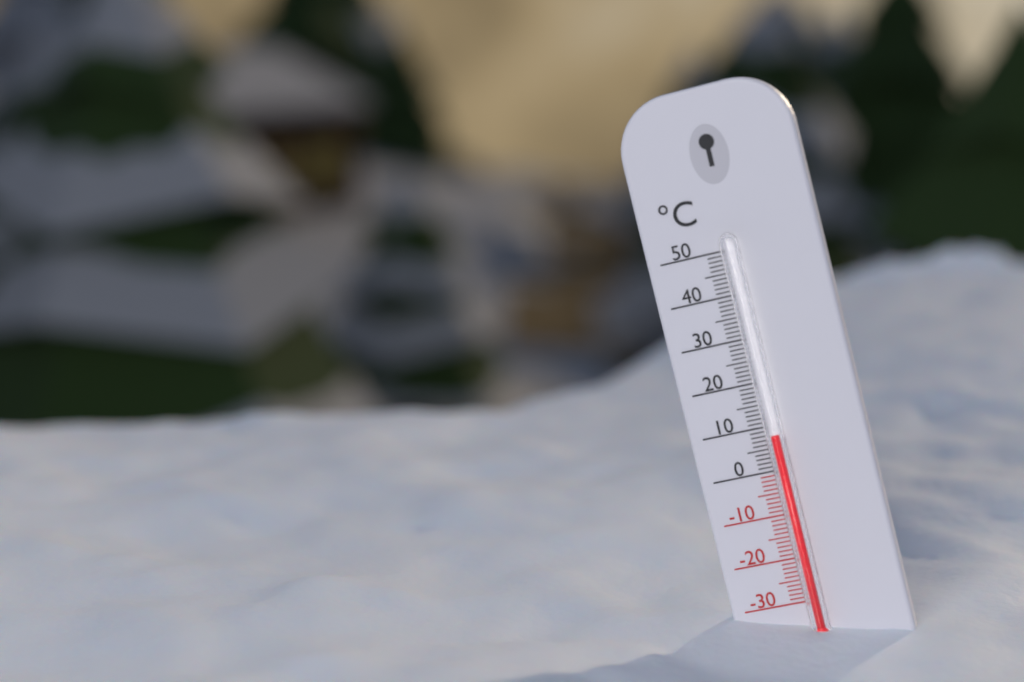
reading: 8 °C
